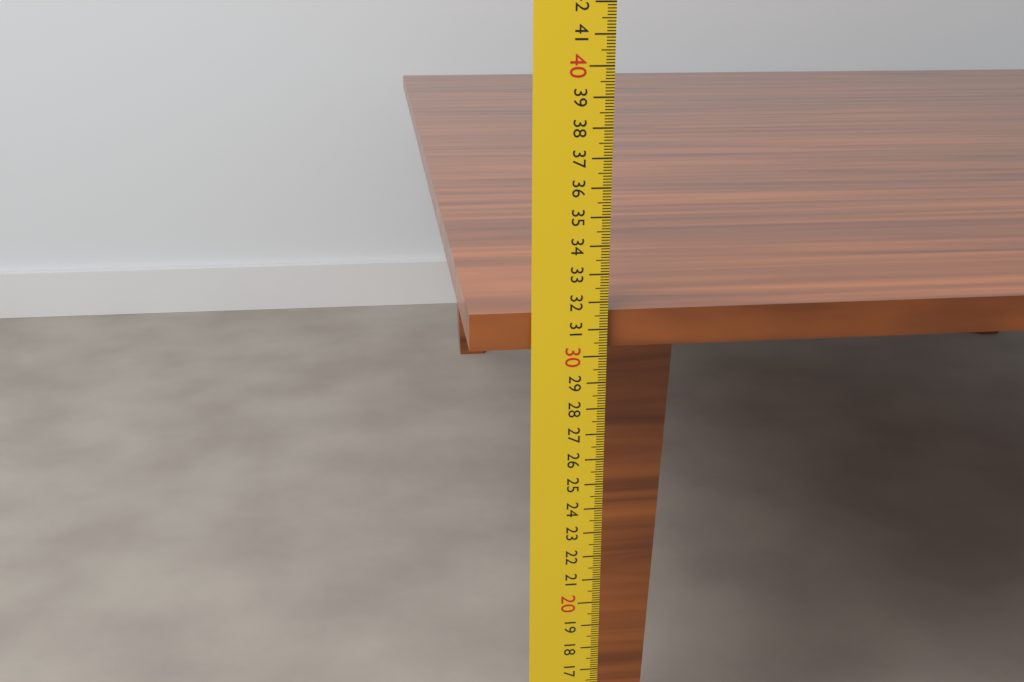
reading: 31.6 cm
